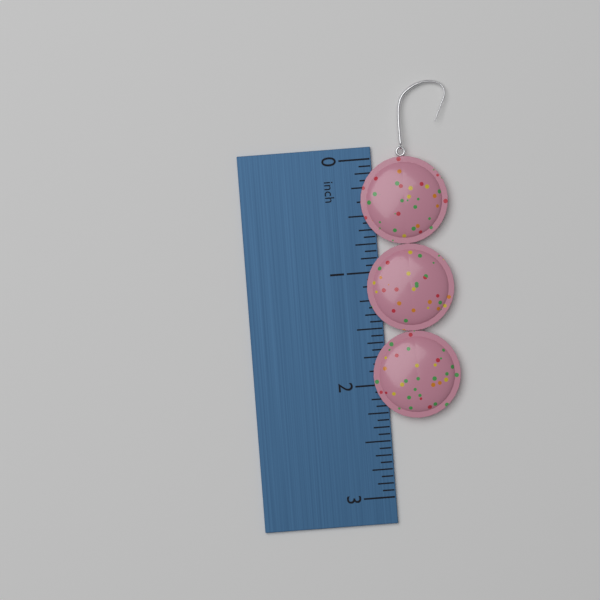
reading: 2.3125 inch
